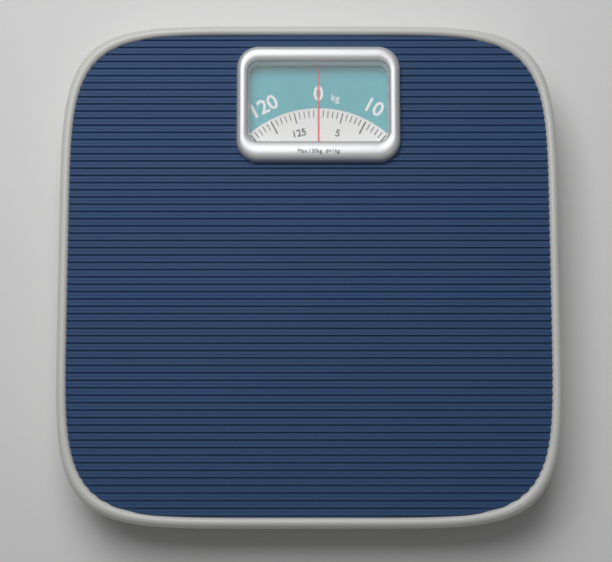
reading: 0 kg
